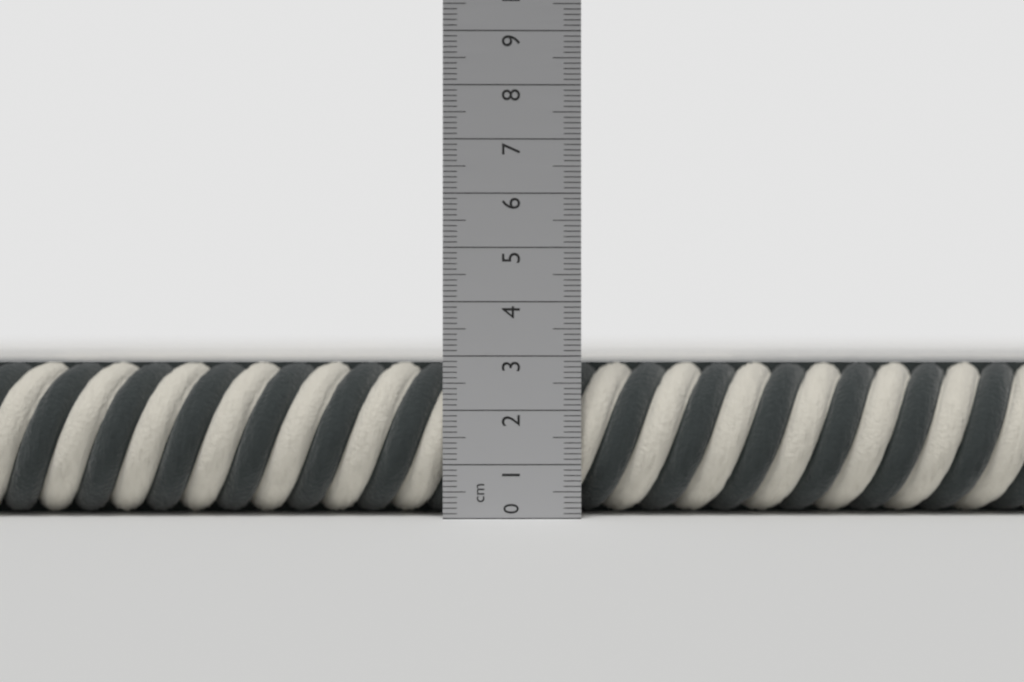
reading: 2.9 cm
